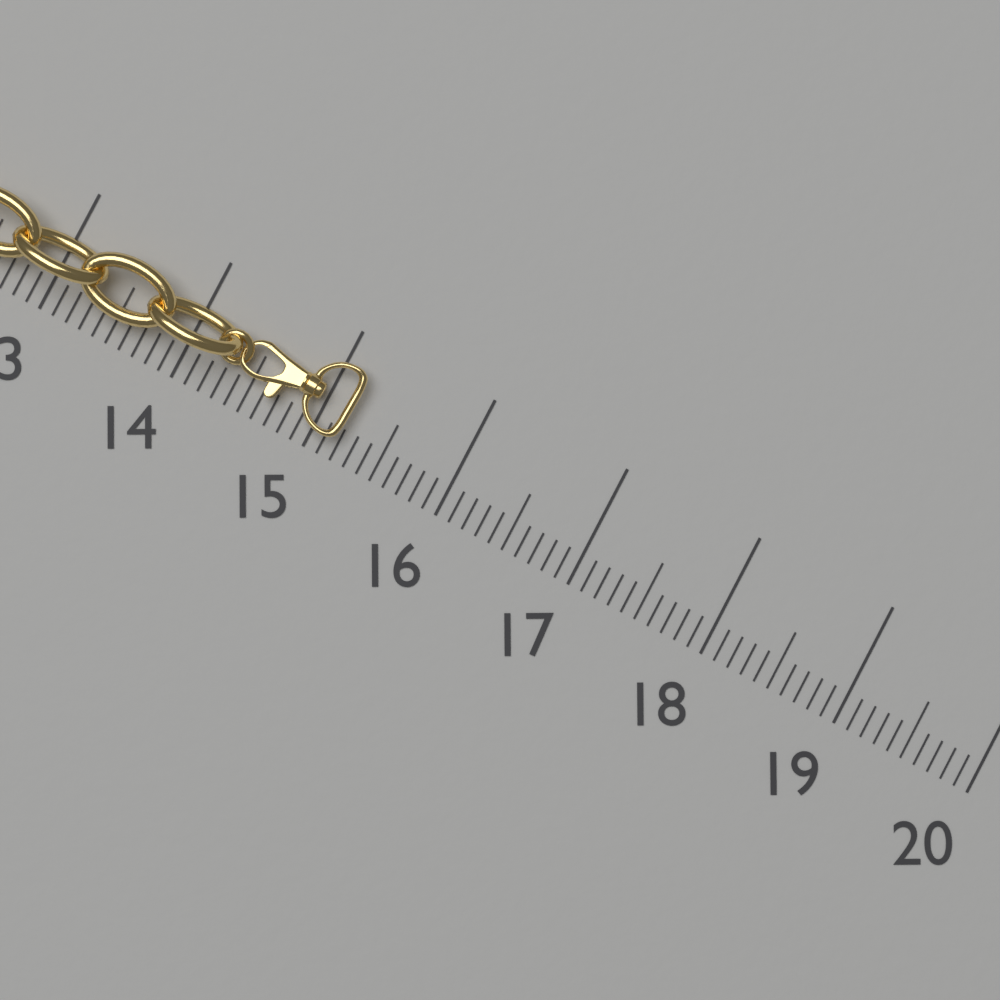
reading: 15.2 (no unit)
